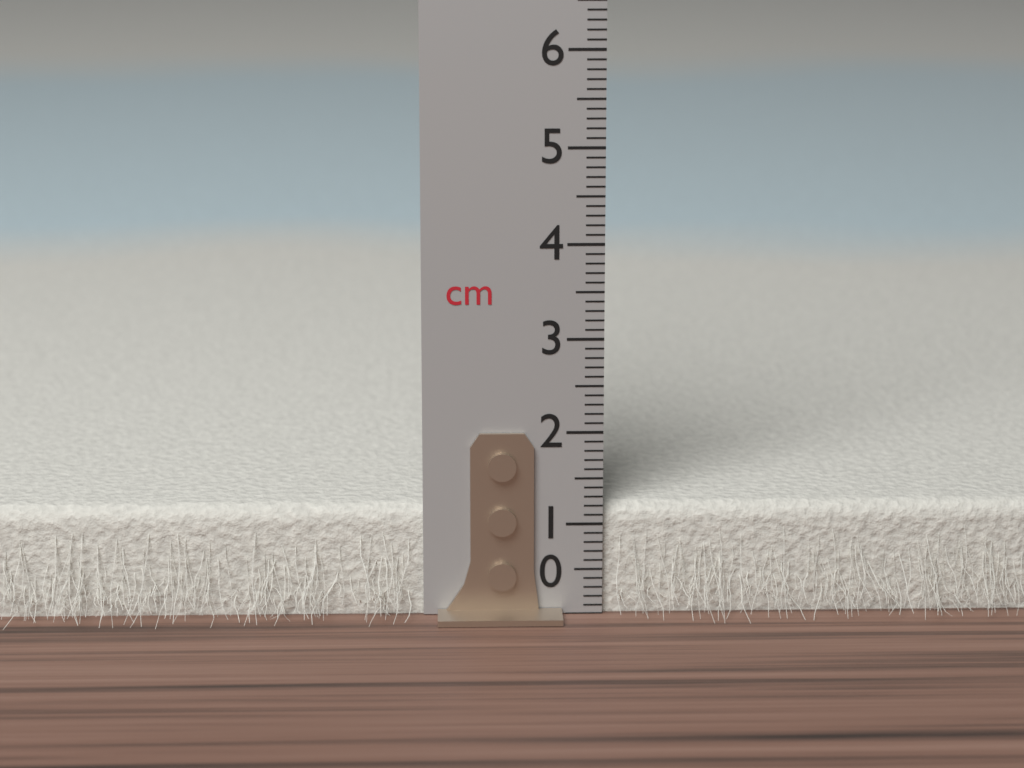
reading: 1.2 cm
